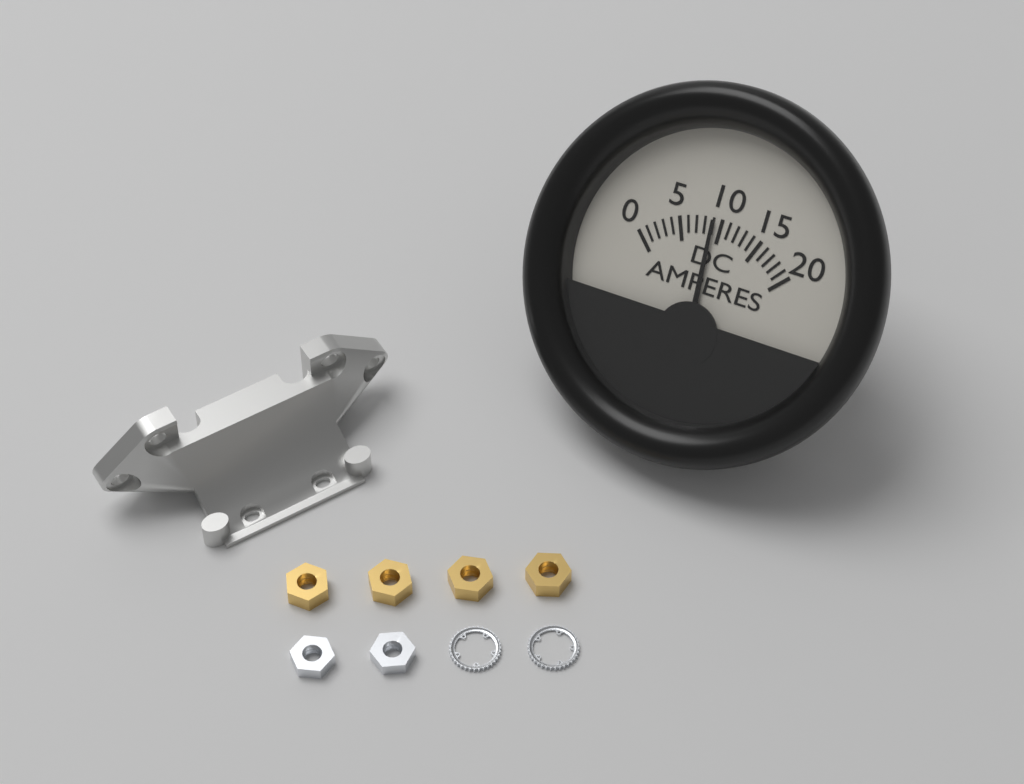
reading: 9 A
